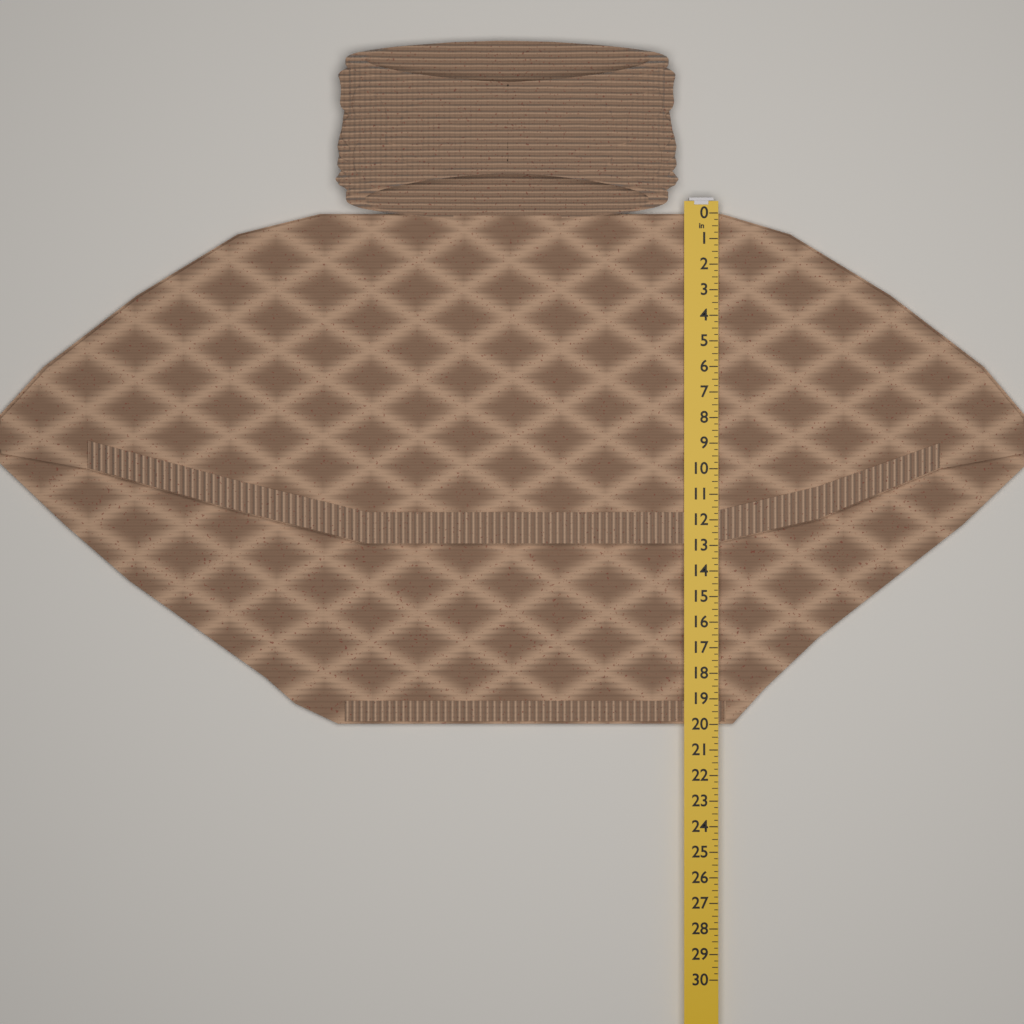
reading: 20.00 in
